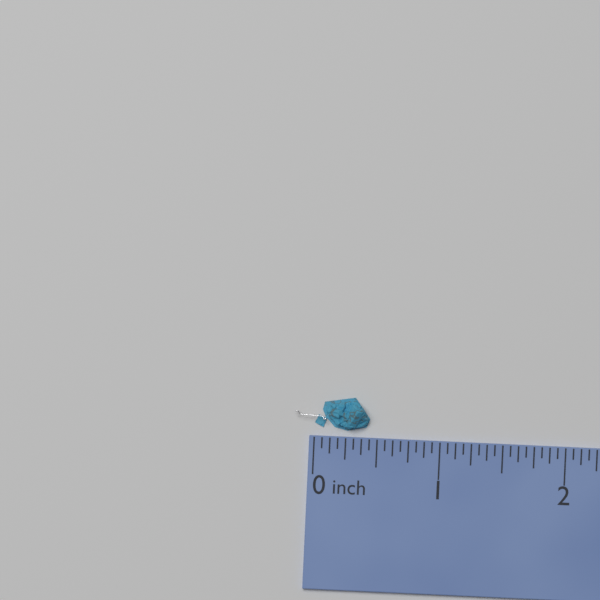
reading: 0.4375 inch
